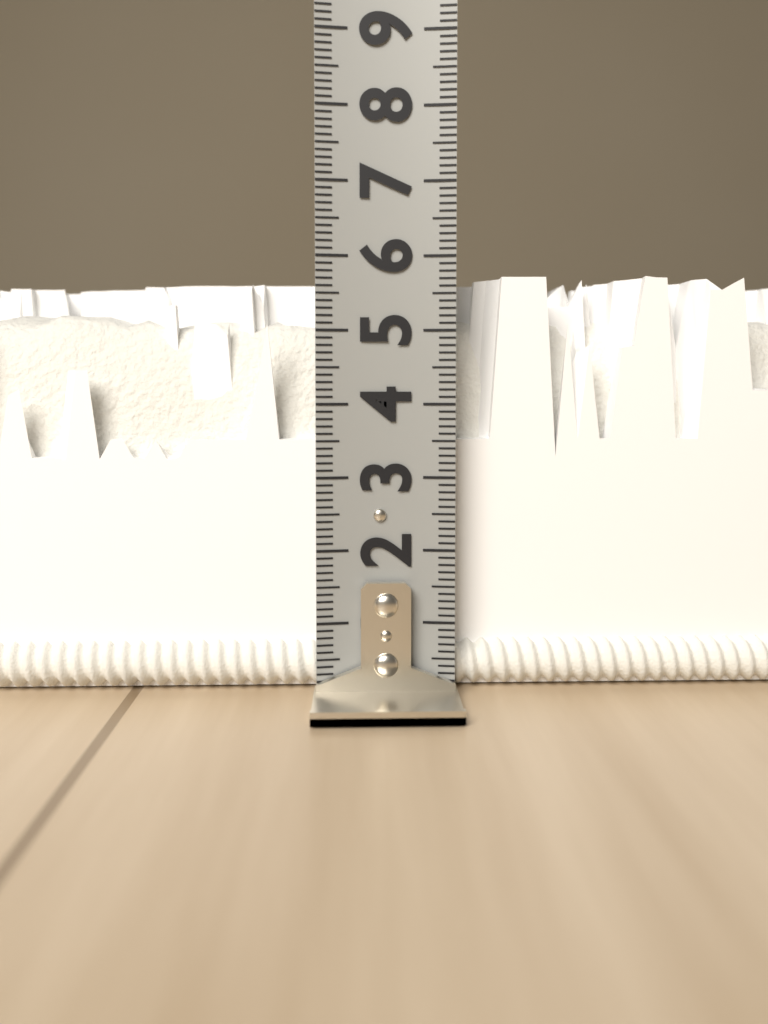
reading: 5.8 (no unit)
